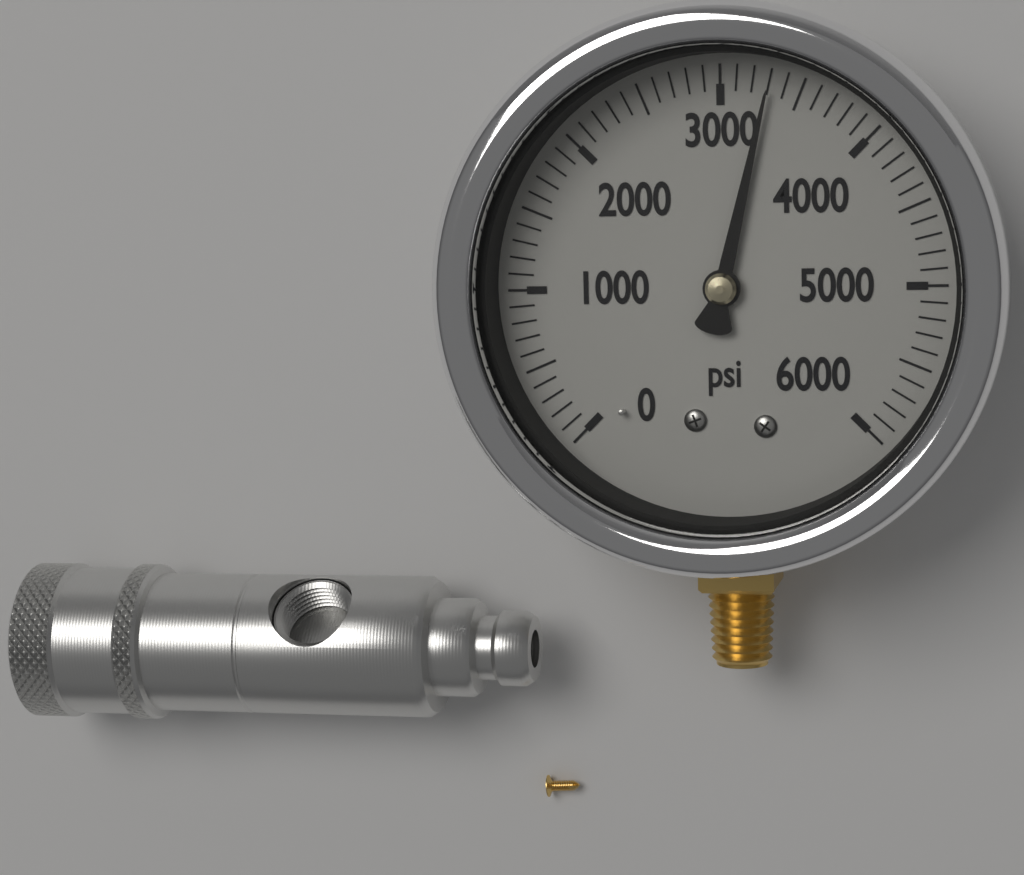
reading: 3300 psi
